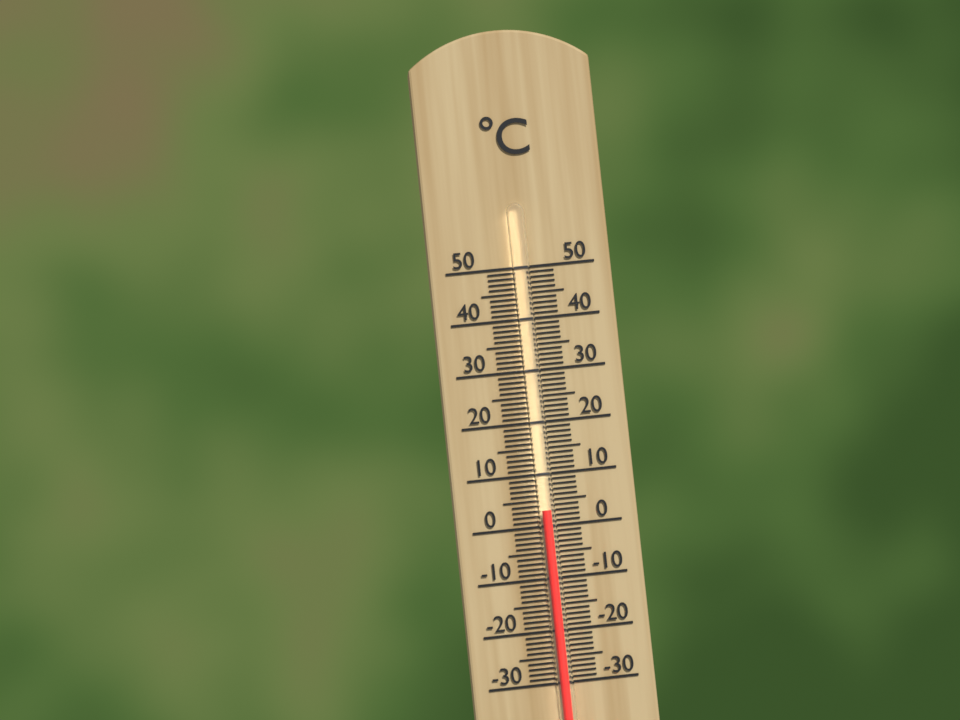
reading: 3 °C
